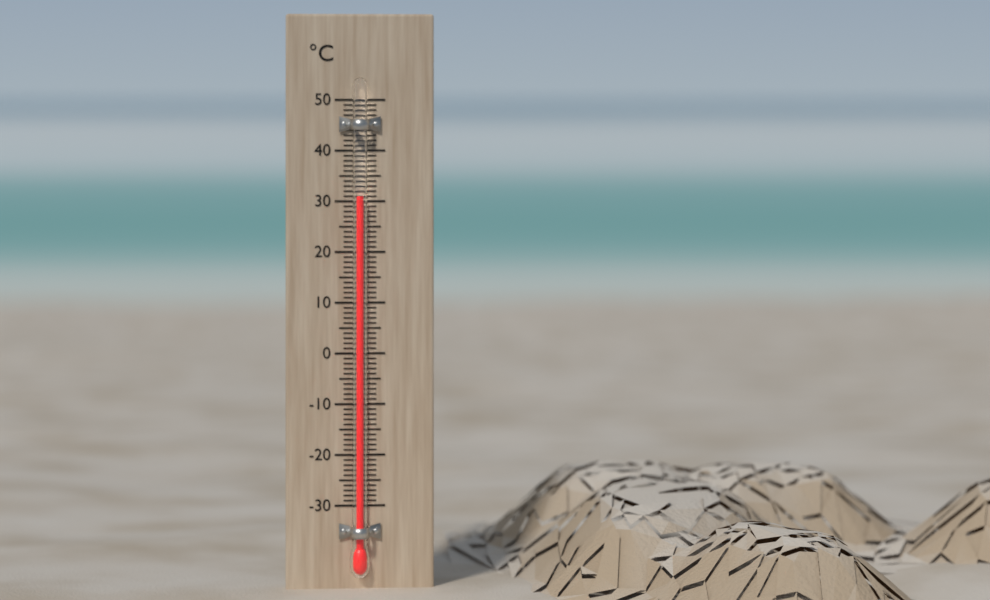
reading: 31 °C
